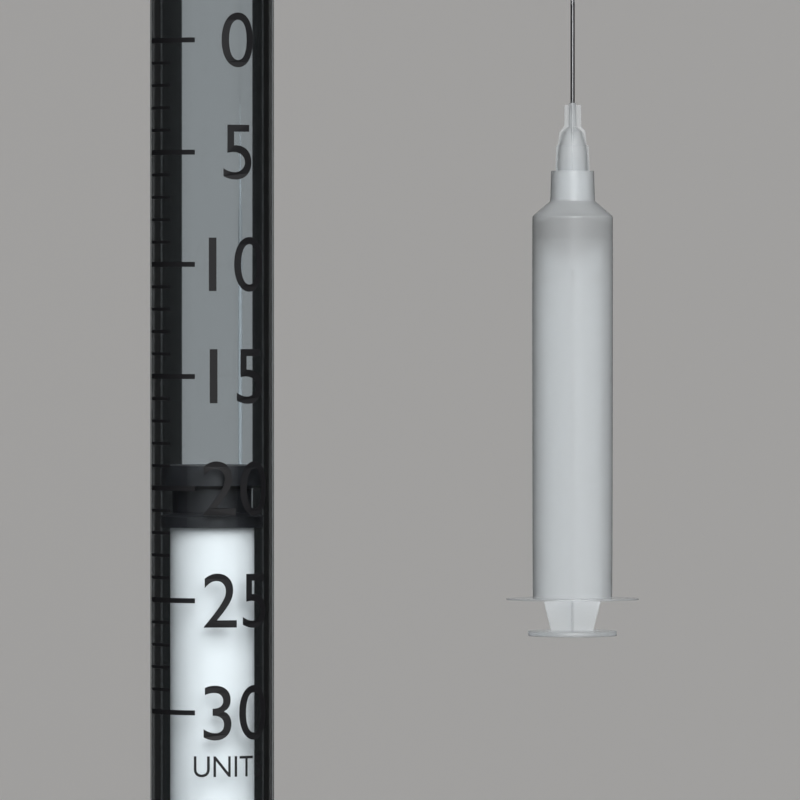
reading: 19 units
